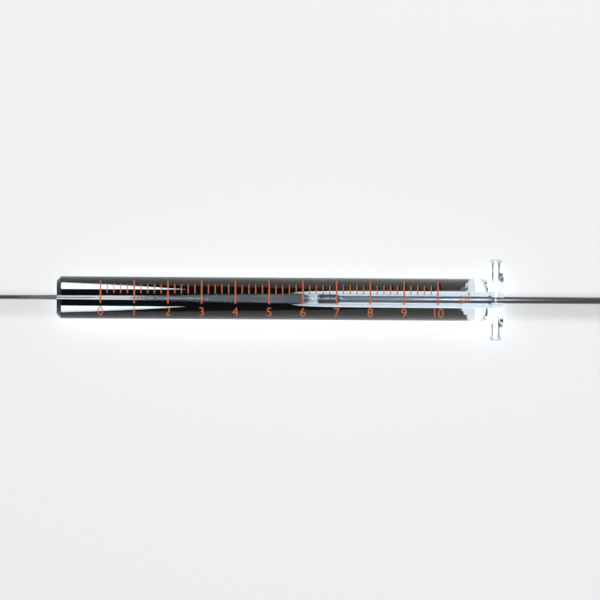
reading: 6.6 µl
